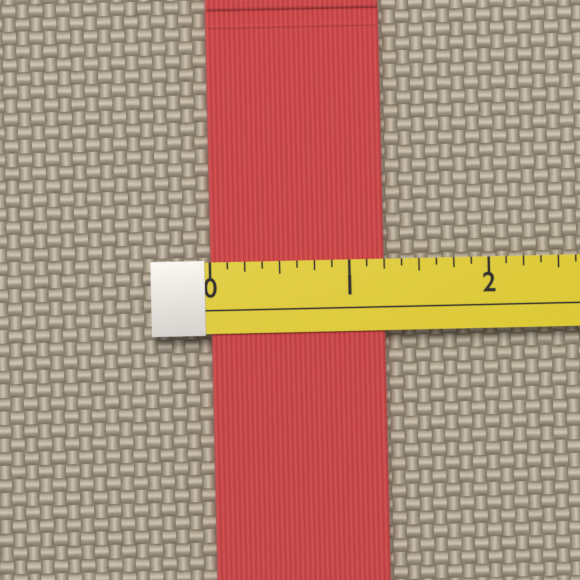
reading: 1.250 (no unit)
